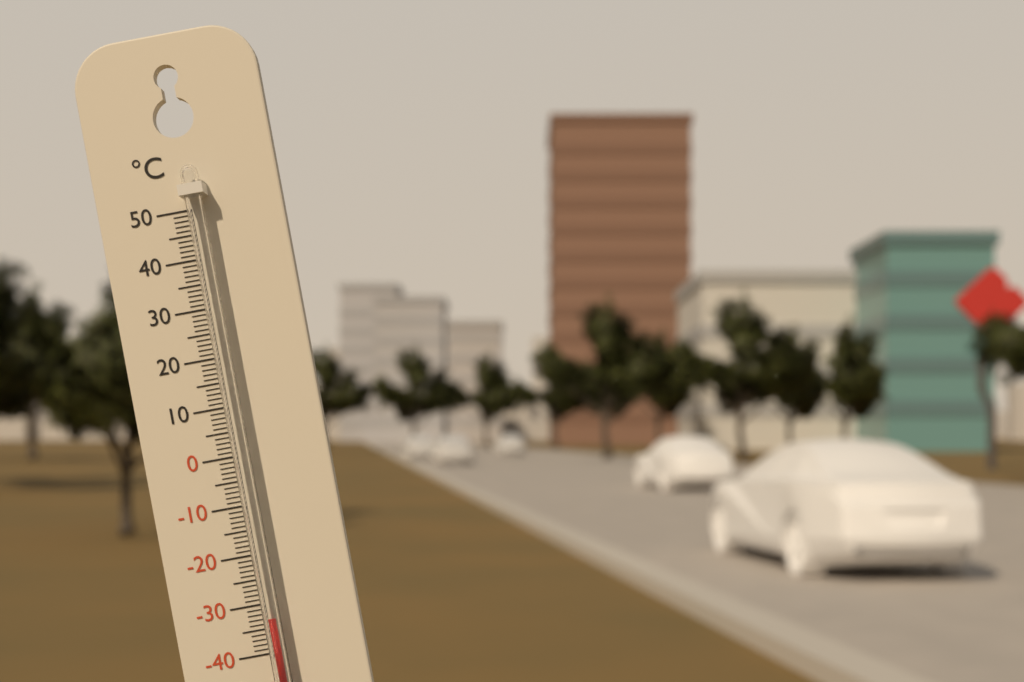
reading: -33 °C
